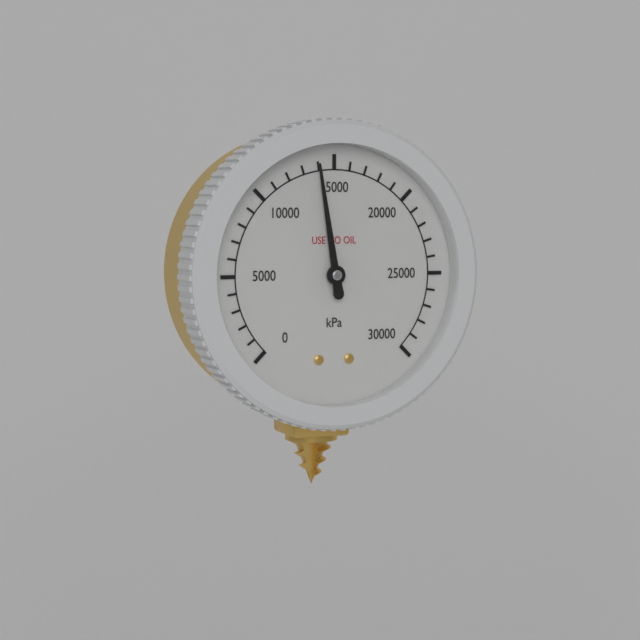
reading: 14000 kPa
